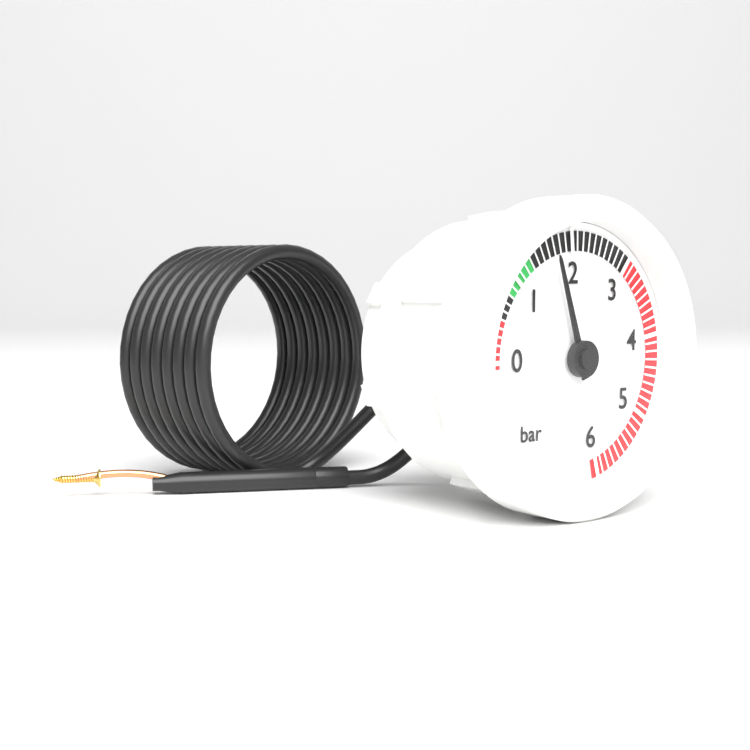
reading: 1.7 bar
